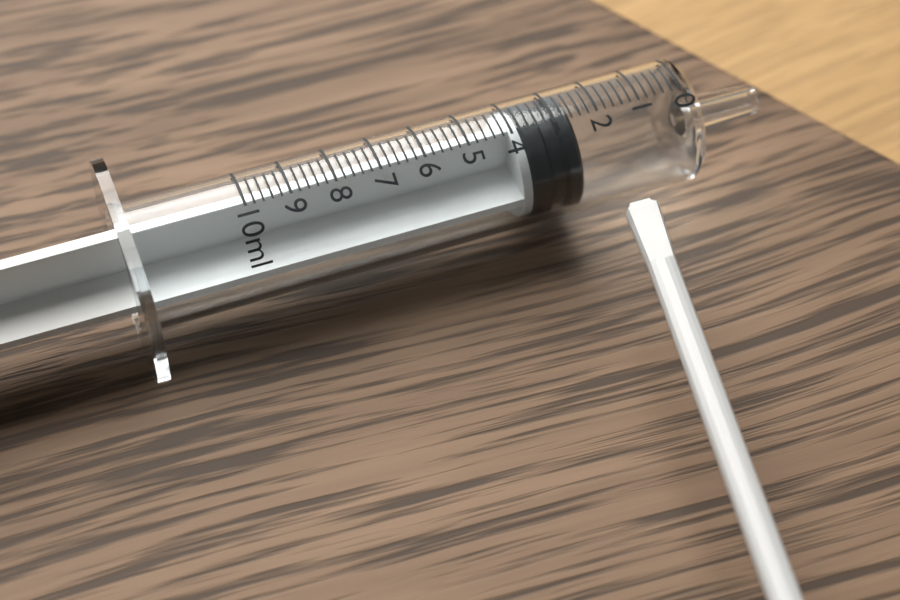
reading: 2.6 ml
